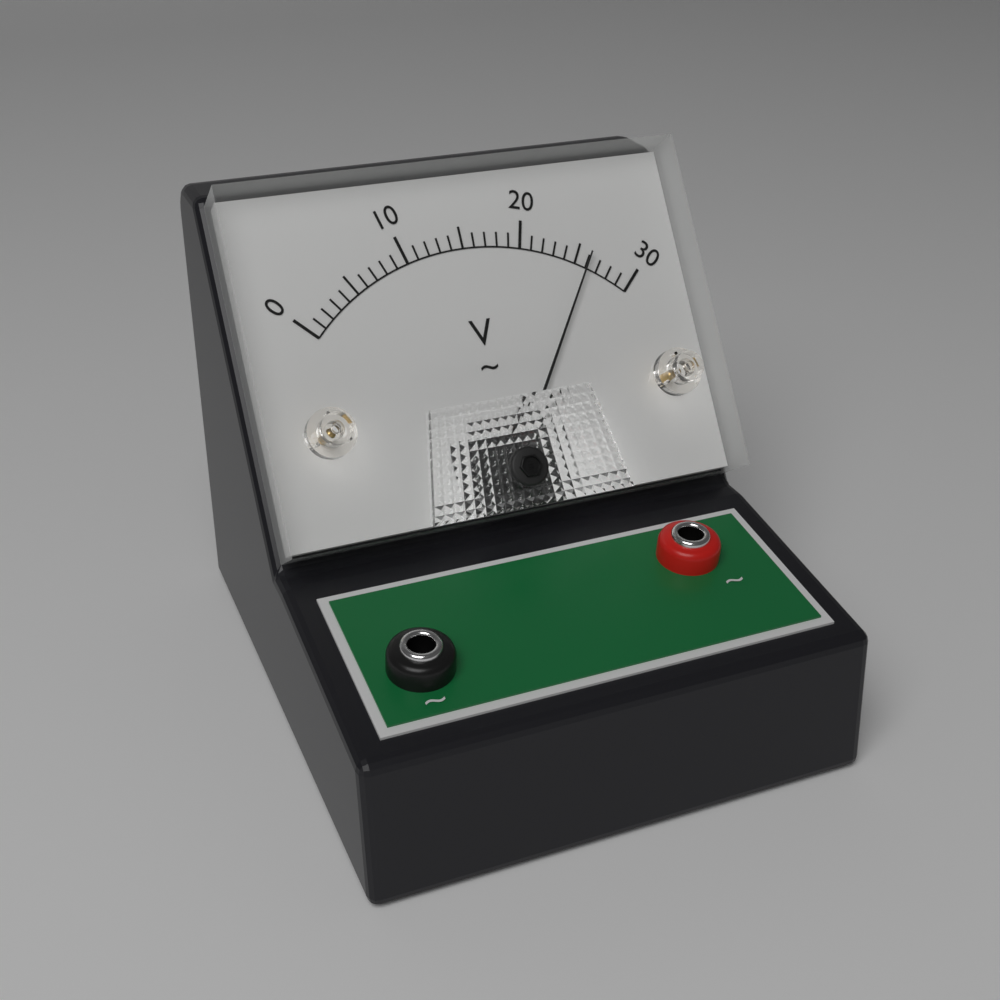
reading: 26 V
